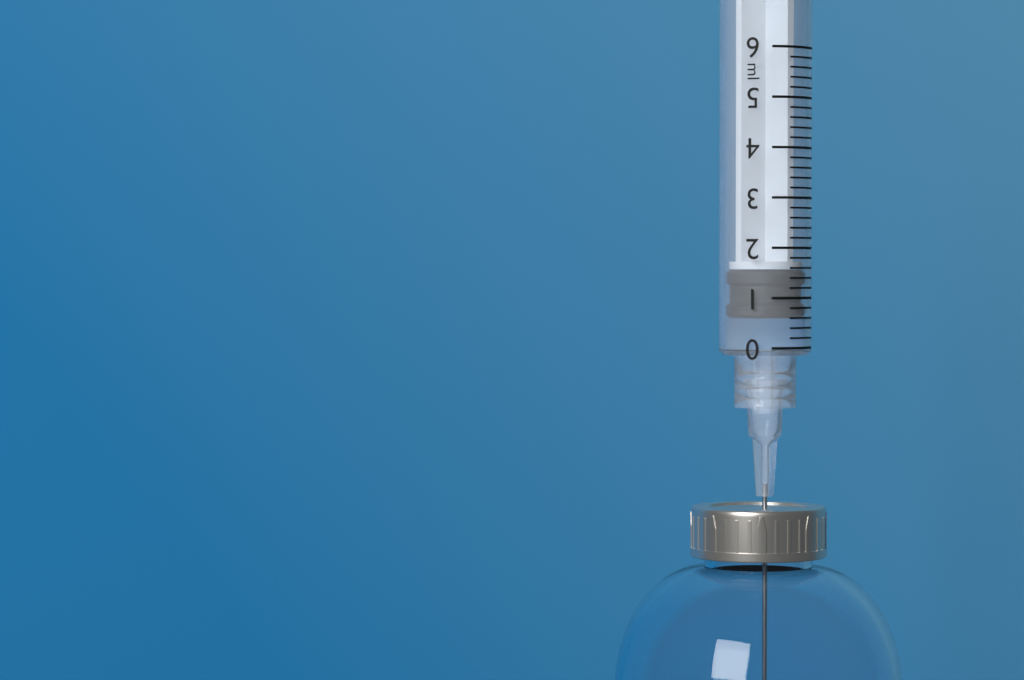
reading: 0.6 ml
